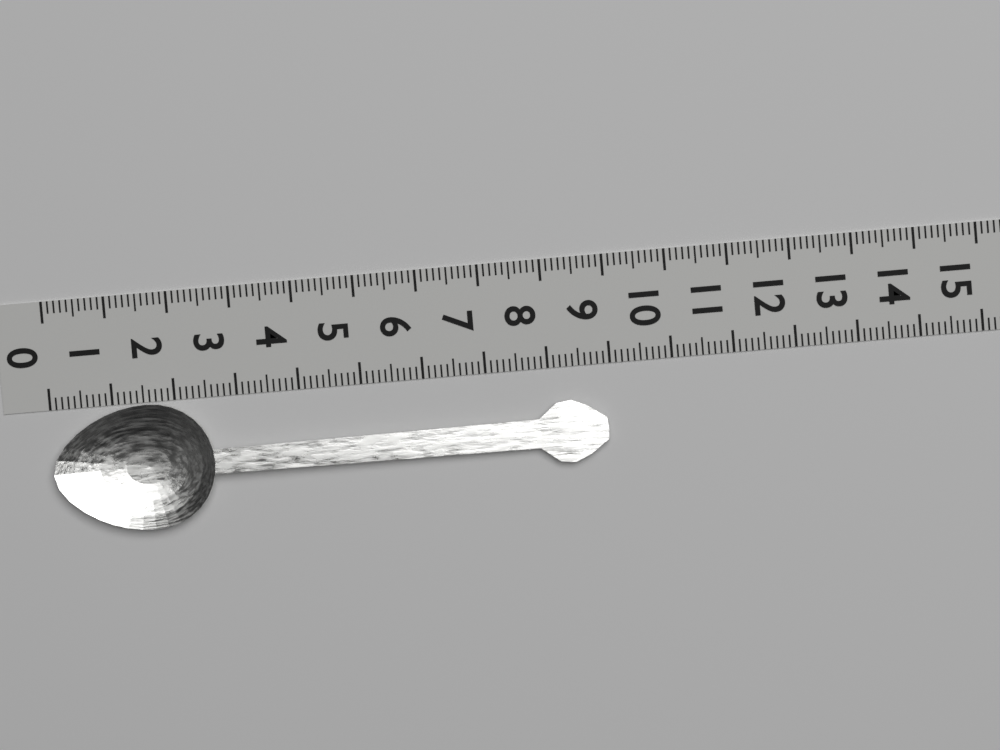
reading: 8.9 (no unit)
